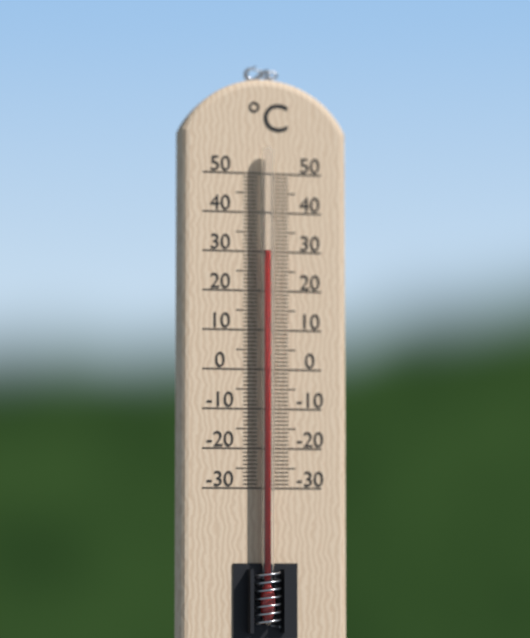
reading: 30 °C
